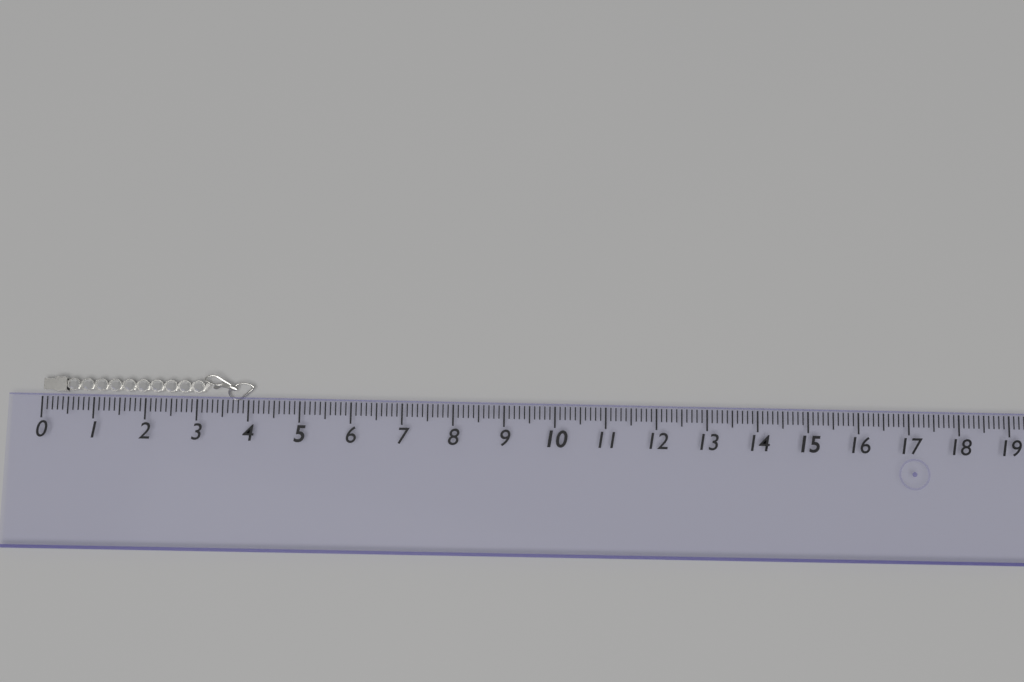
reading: 4.1 (no unit)
